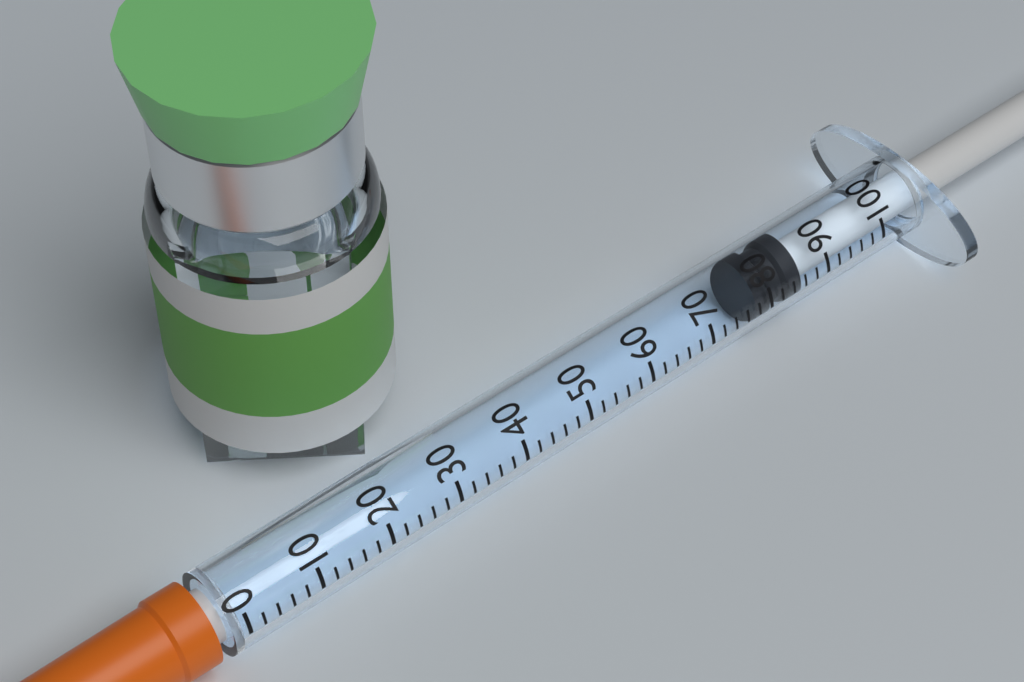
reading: 78 (no unit)
